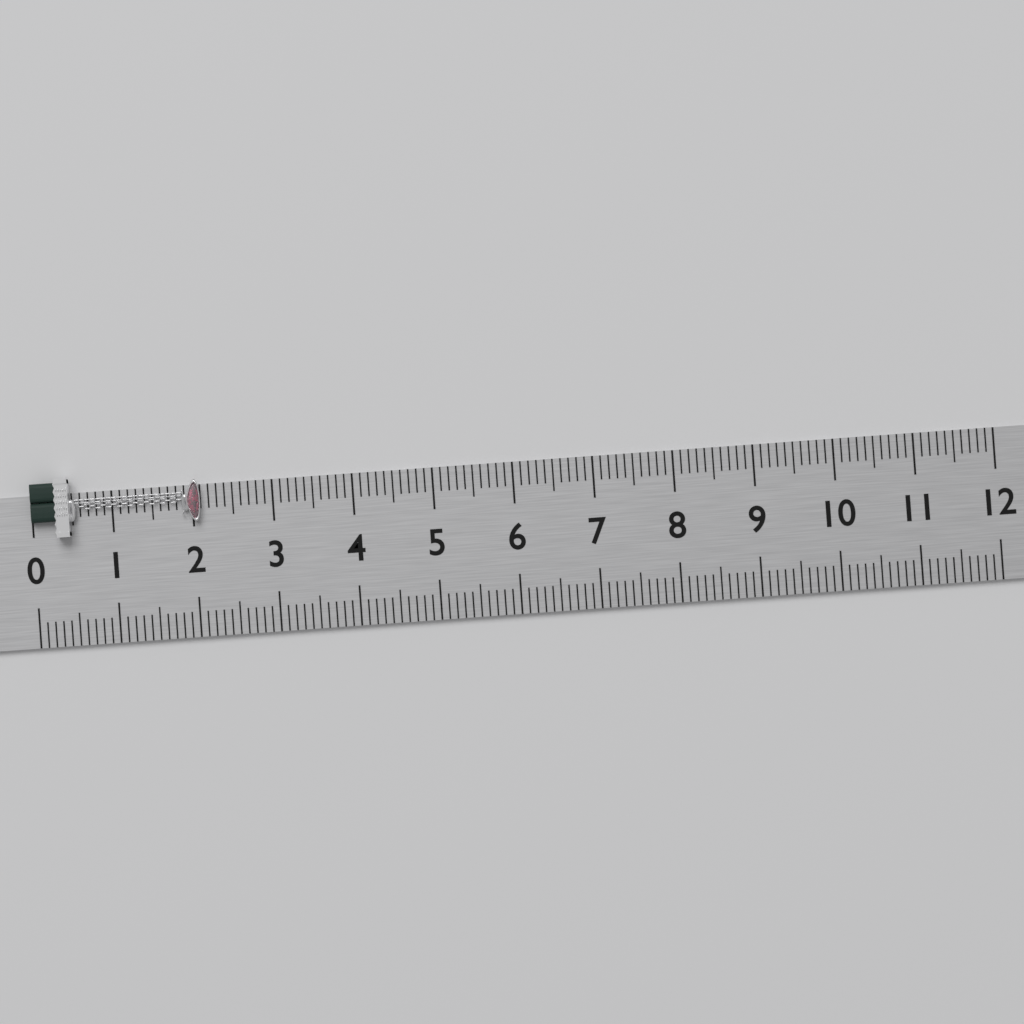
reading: 2.1 (no unit)
